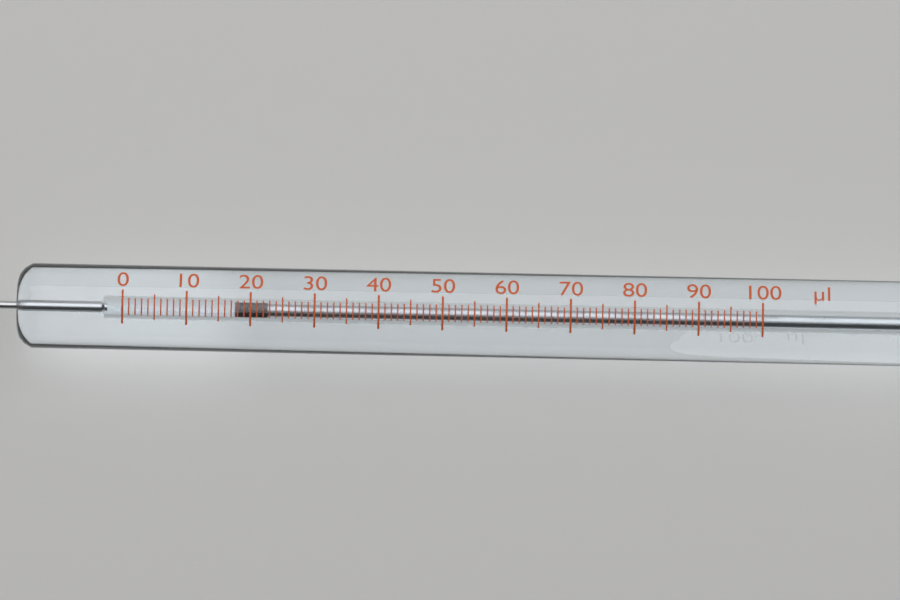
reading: 18 µl
